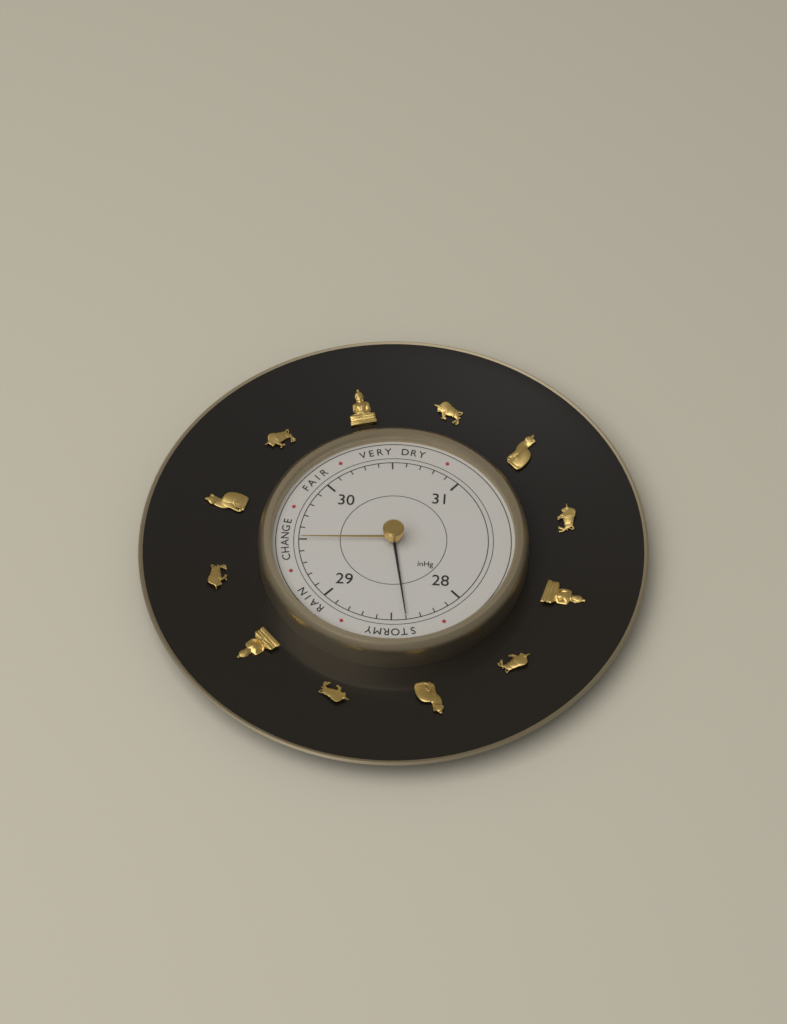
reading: 28.4 inHg
